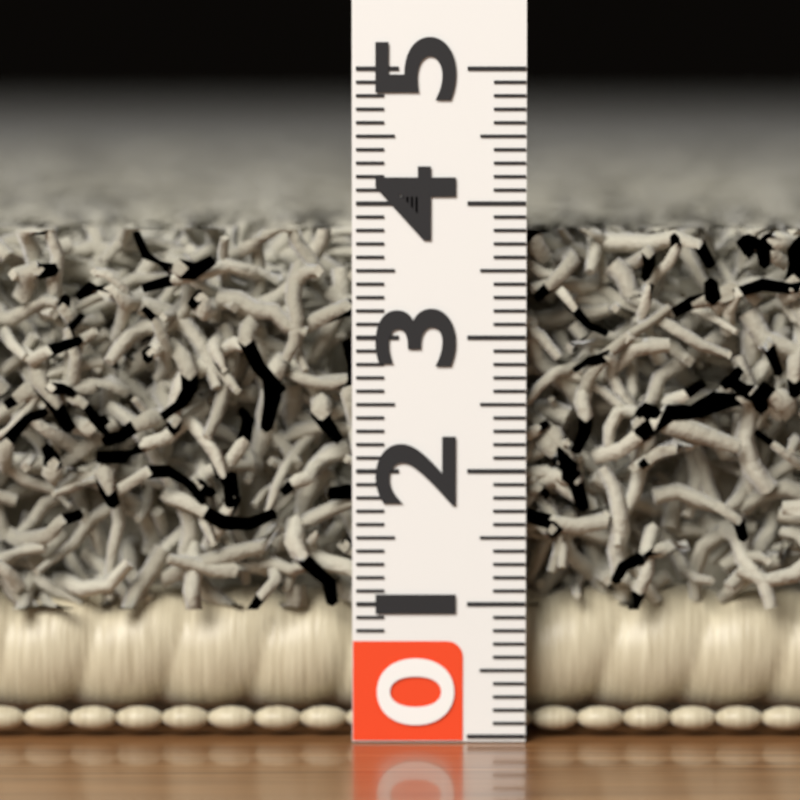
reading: 3.8 (no unit)
